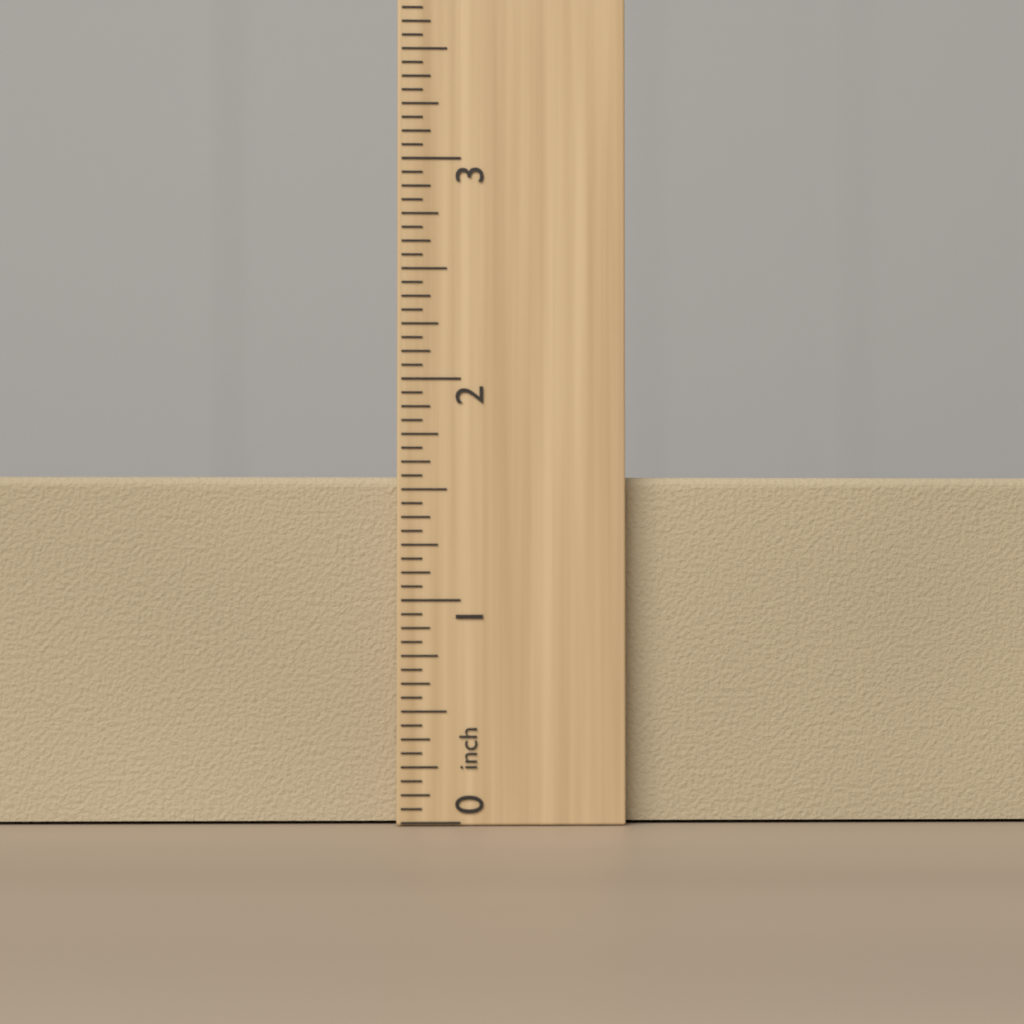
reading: 1.5625 inch
